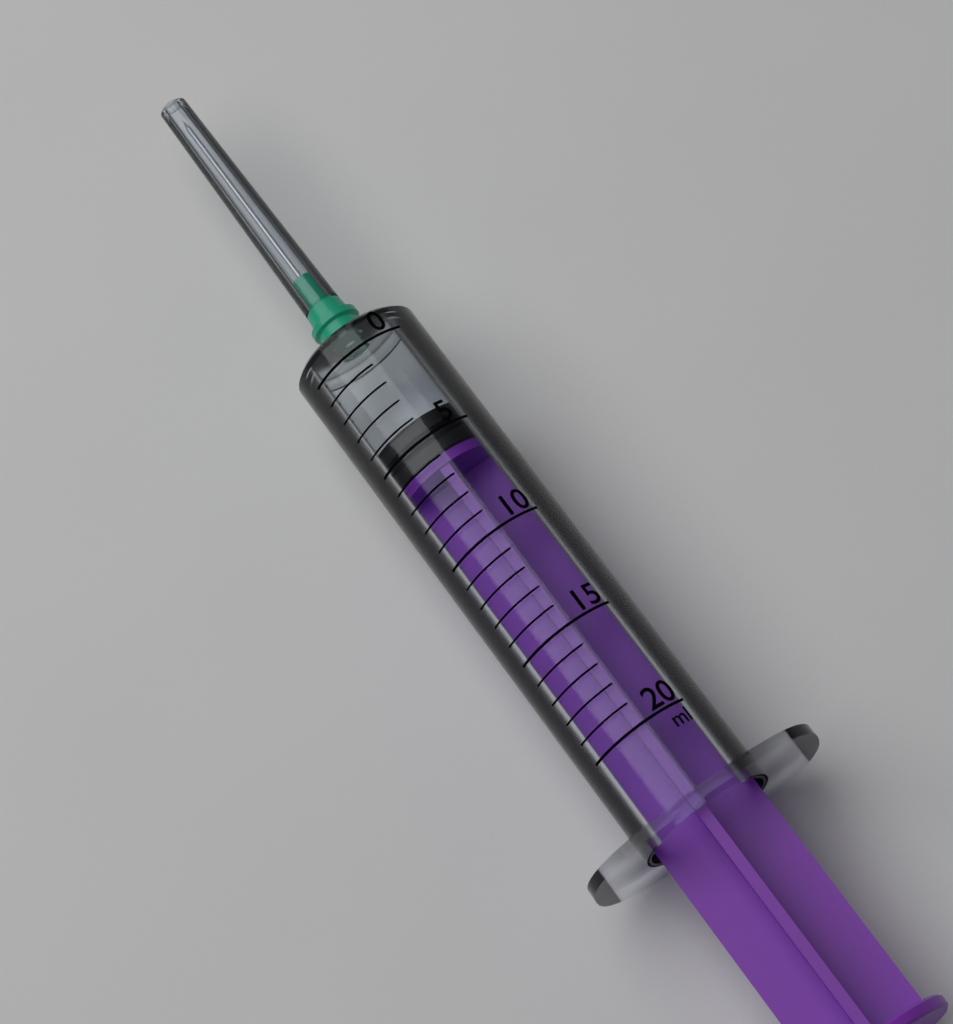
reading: 4 ml
